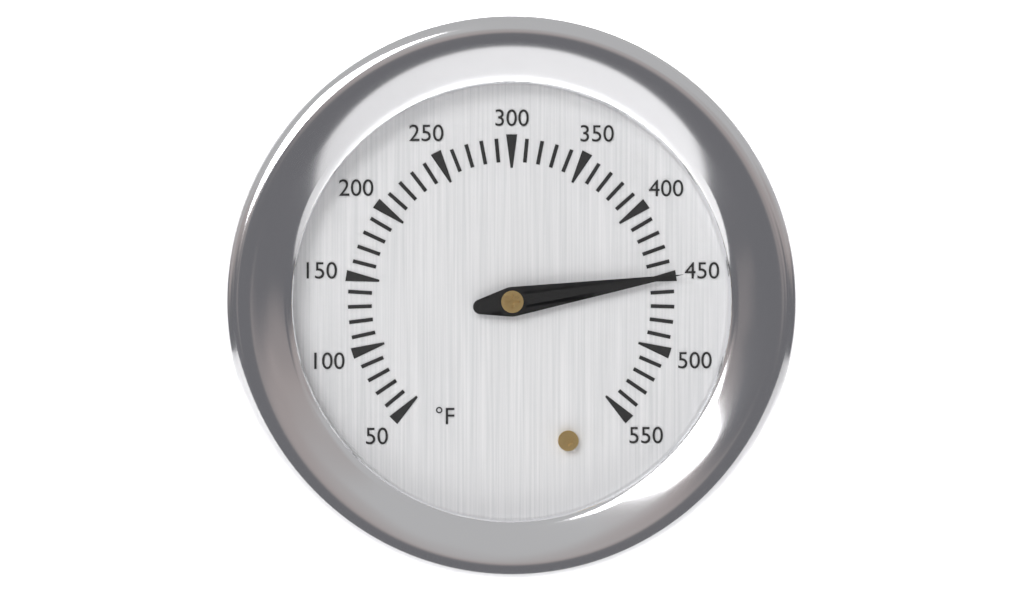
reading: 450 °F
